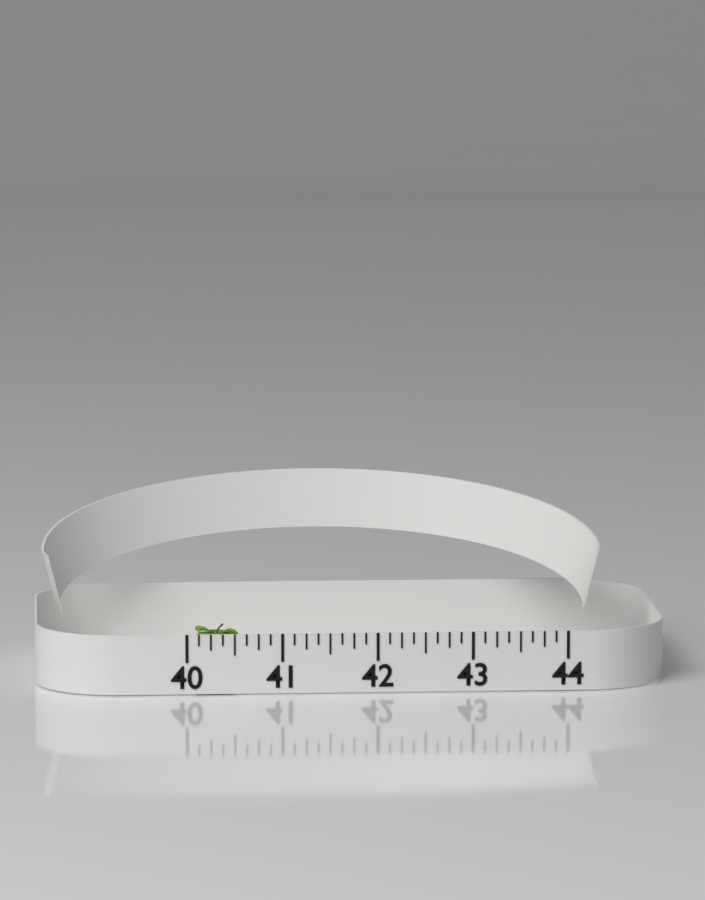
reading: 40.625 (no unit)
